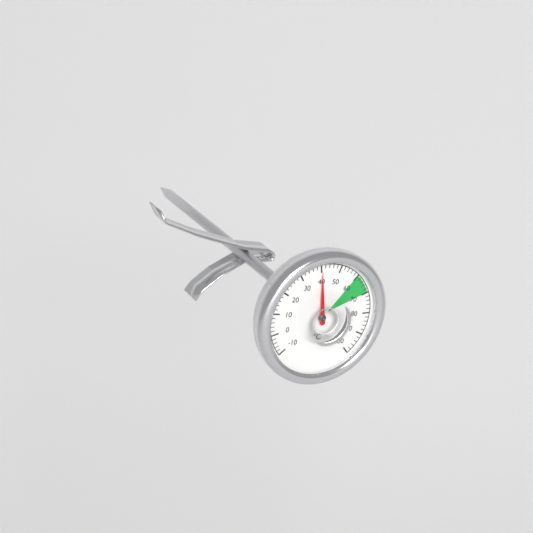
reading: 40 °C
